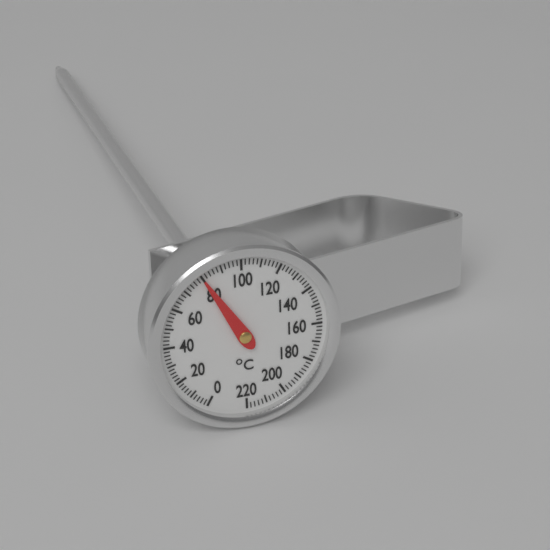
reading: 80 °C
